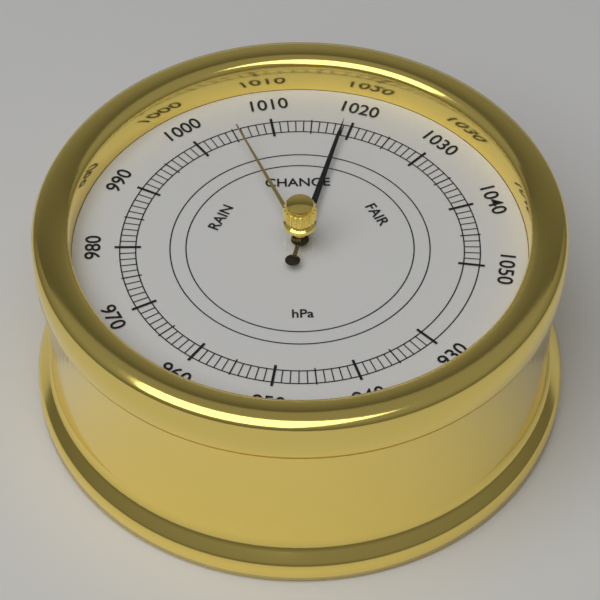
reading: 1019 hPa
